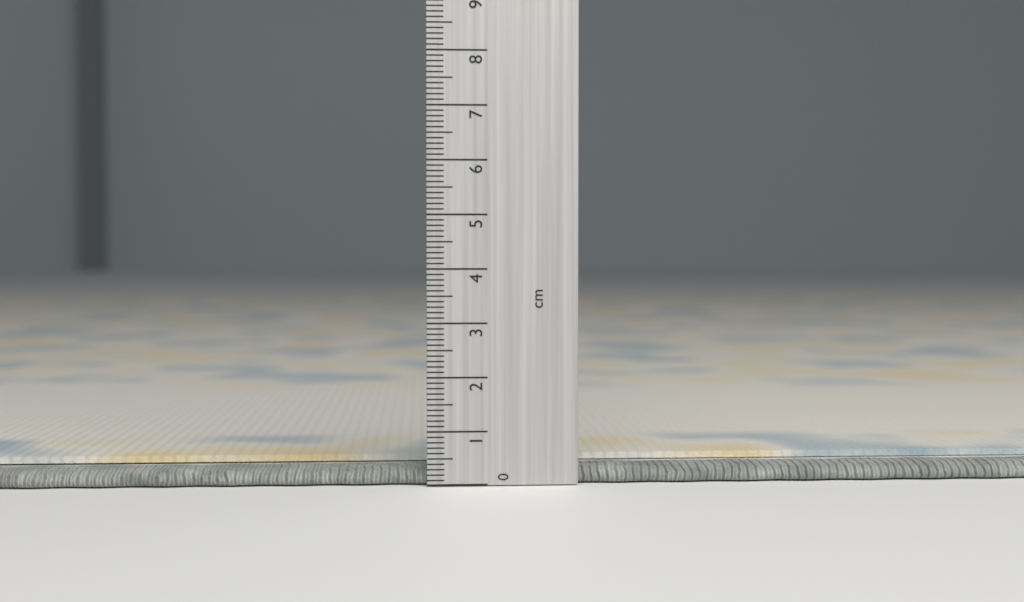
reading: 0.3 cm
